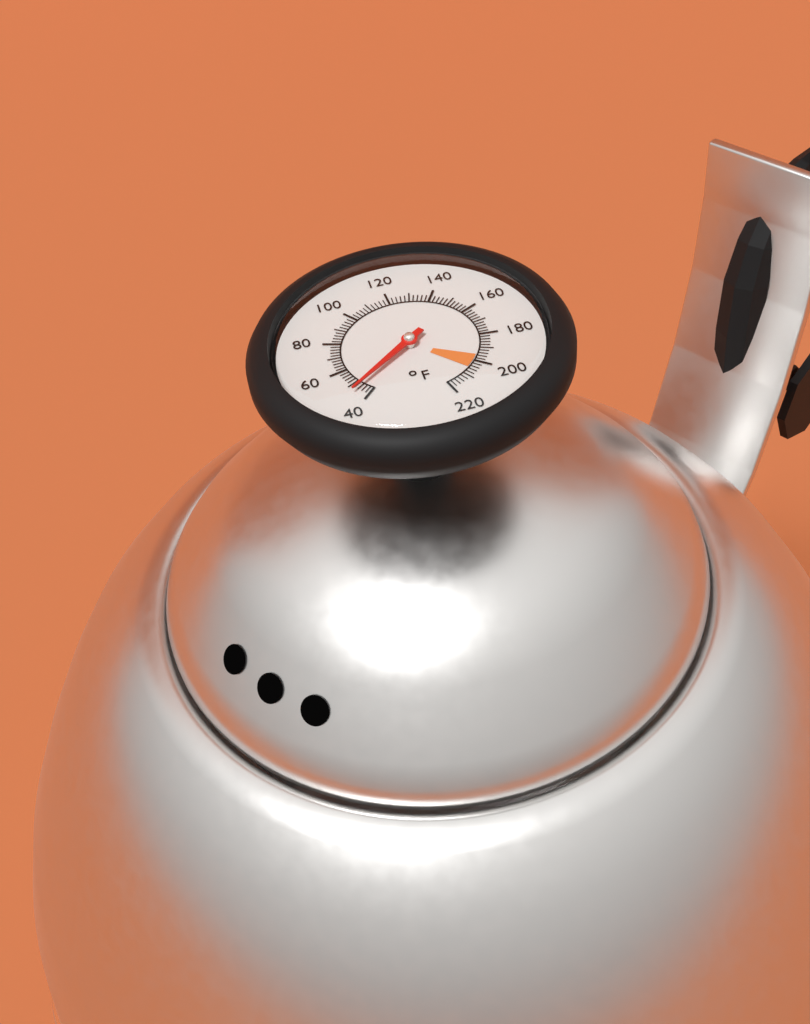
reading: 46 °F
